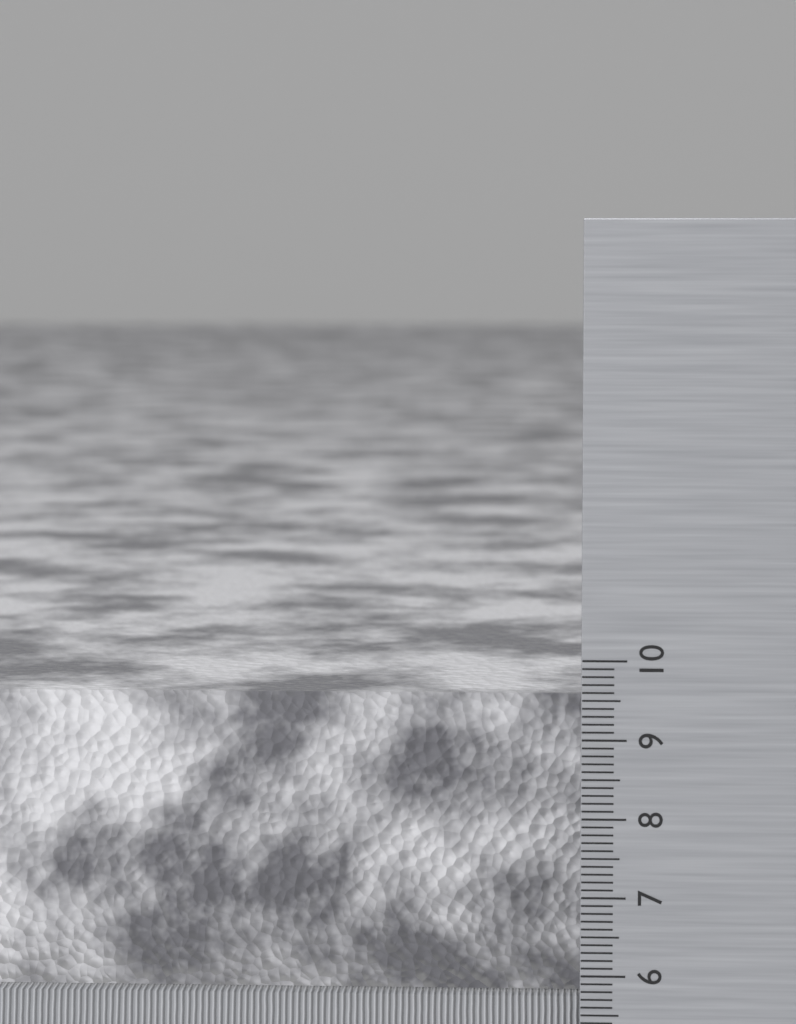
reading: 9.4 cm
